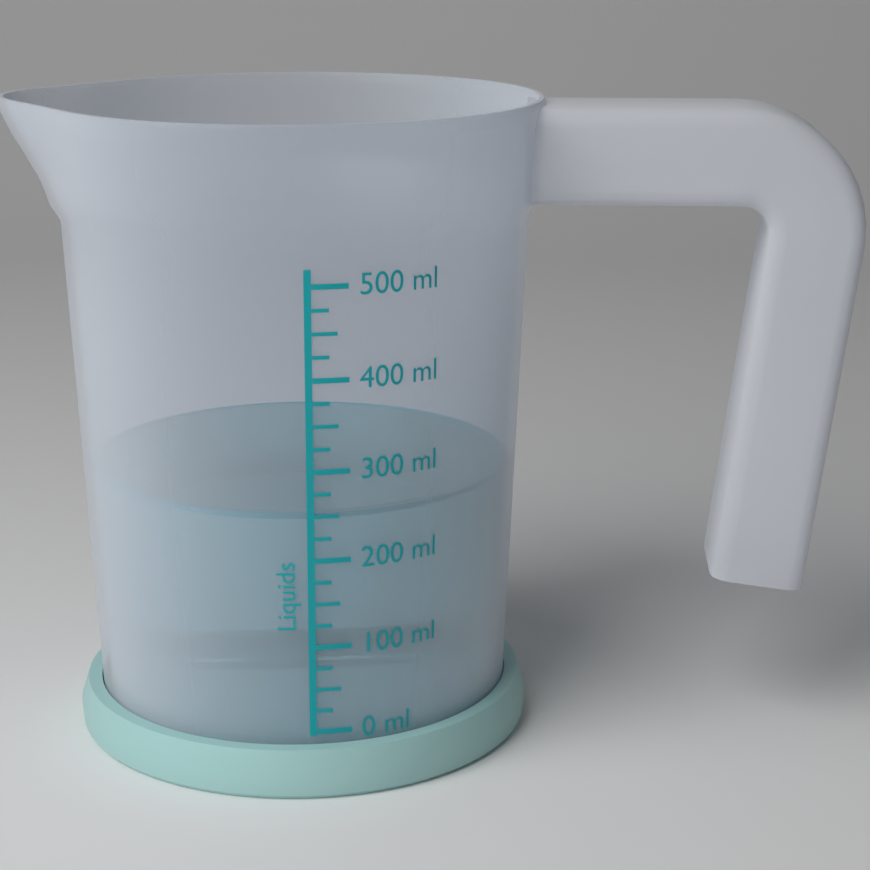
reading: 250 ml
